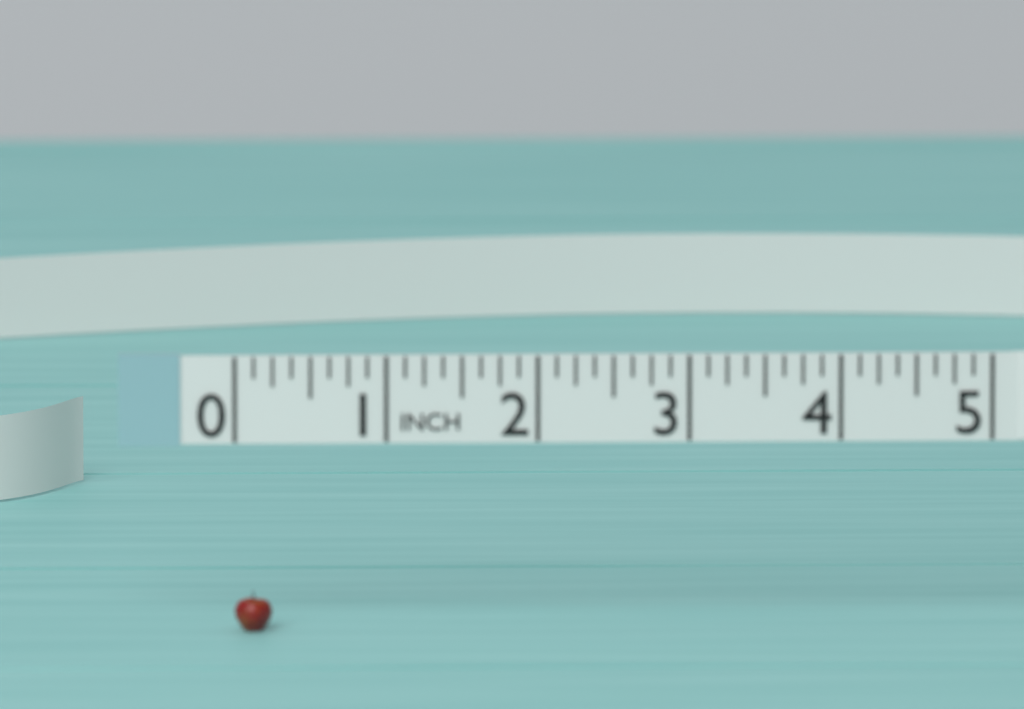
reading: 0.250 in
